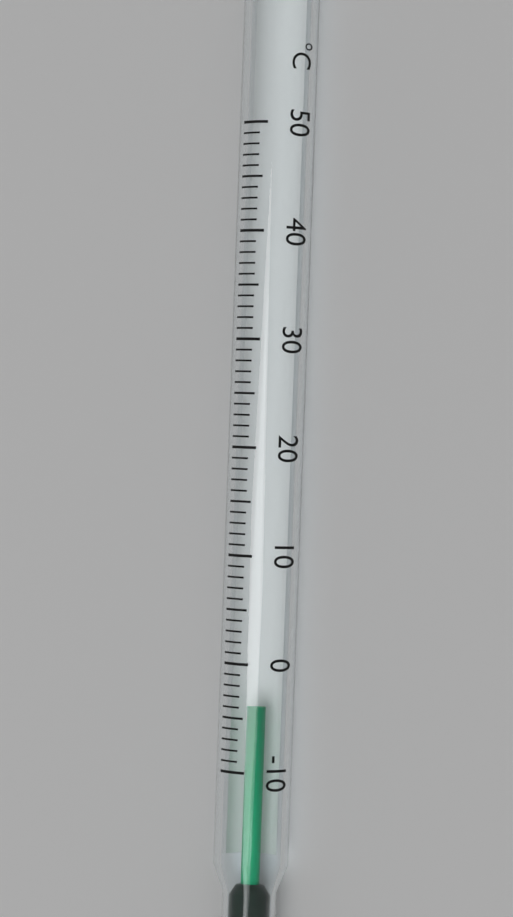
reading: -4 °C
